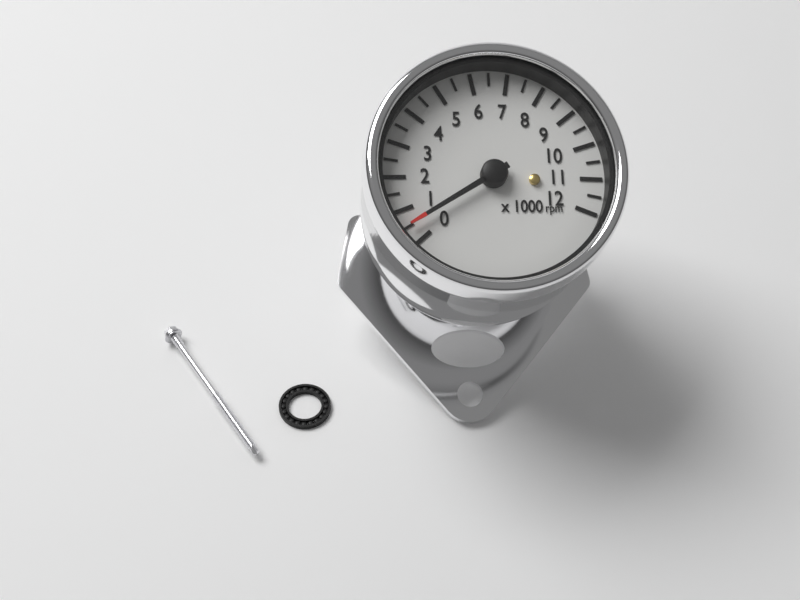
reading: 500 rpm
